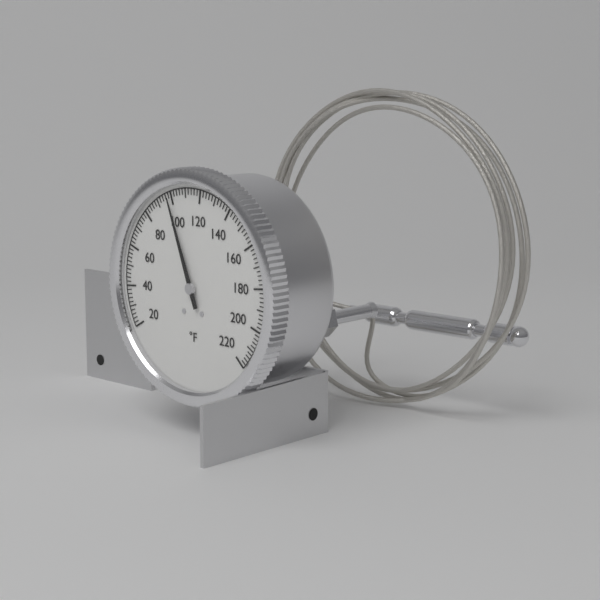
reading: 98 °F
